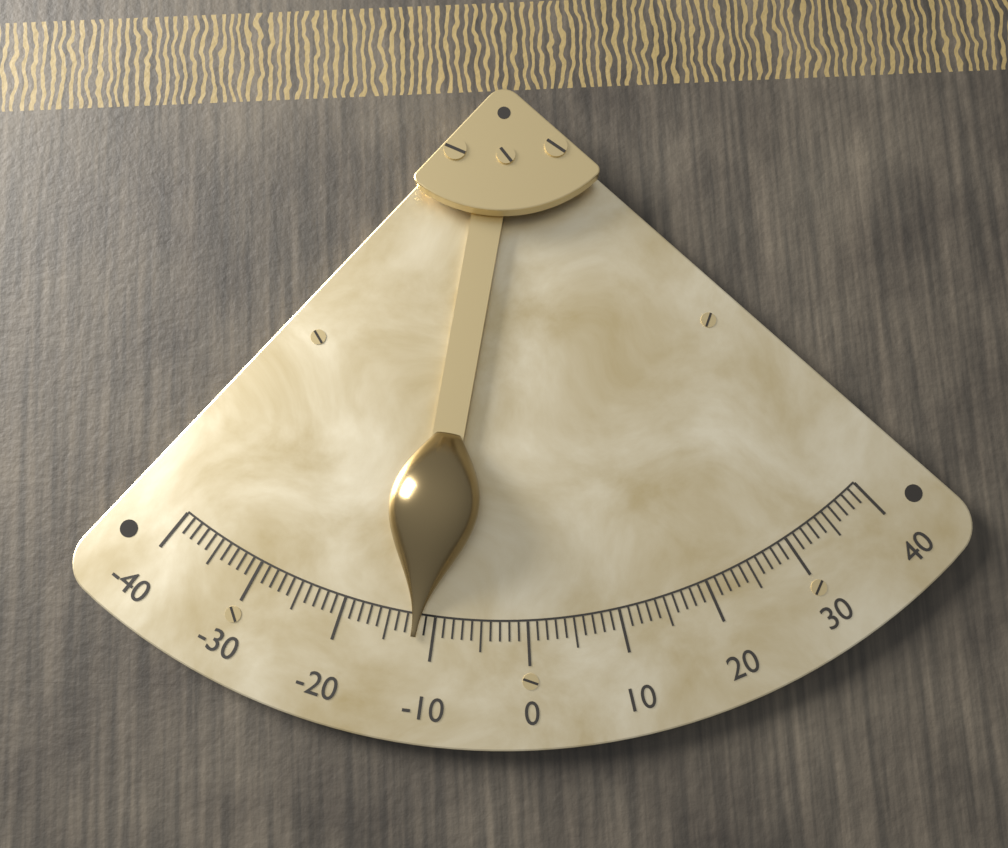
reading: -12 (no unit)
